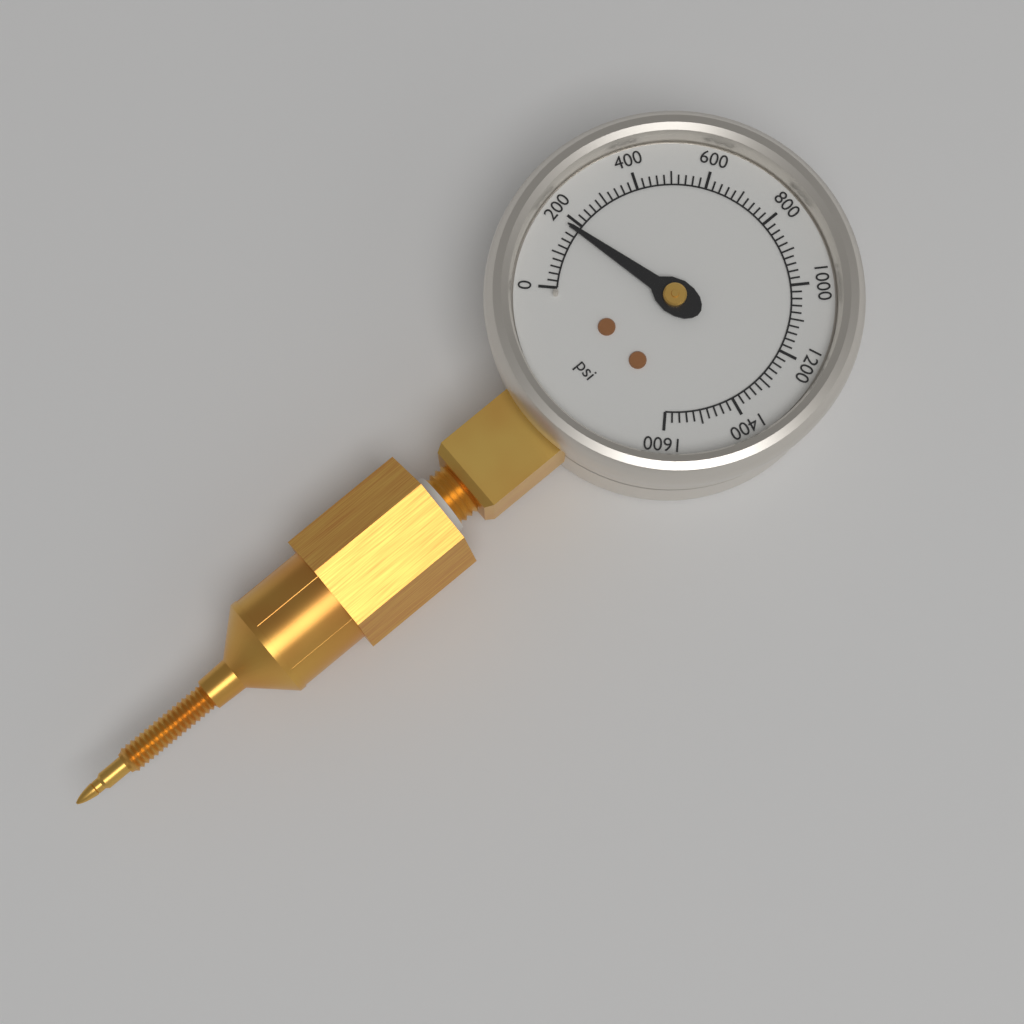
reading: 180 psi
